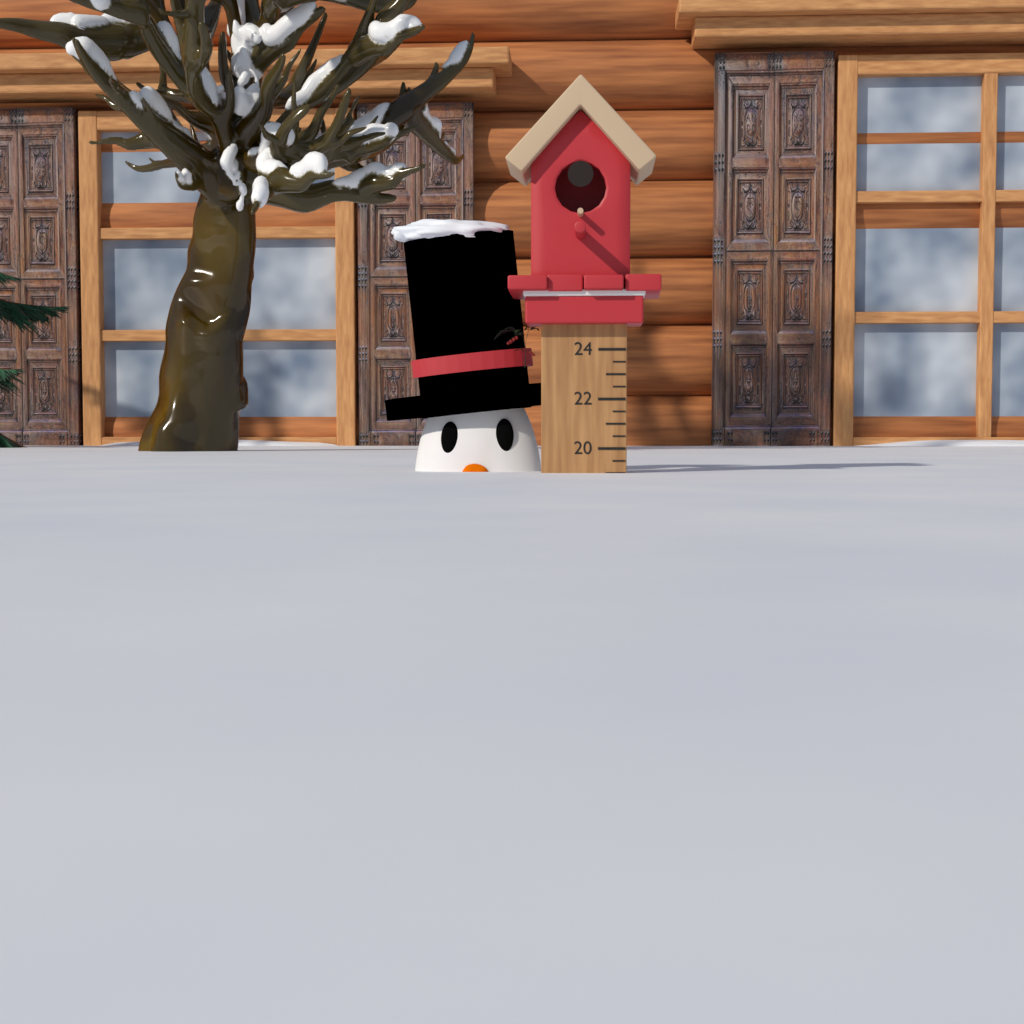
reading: 19.0 (no unit)
